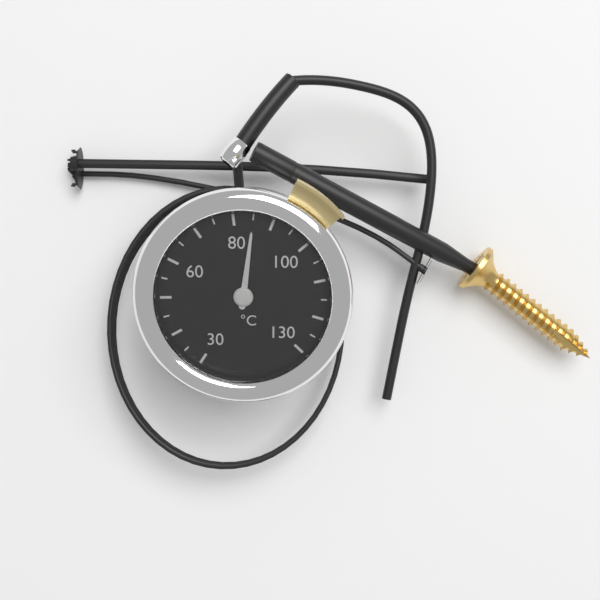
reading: 85 °C
